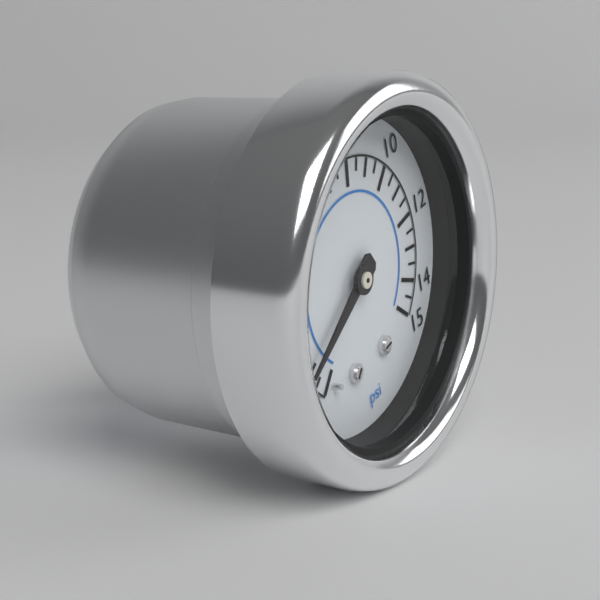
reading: 1.0 psi
